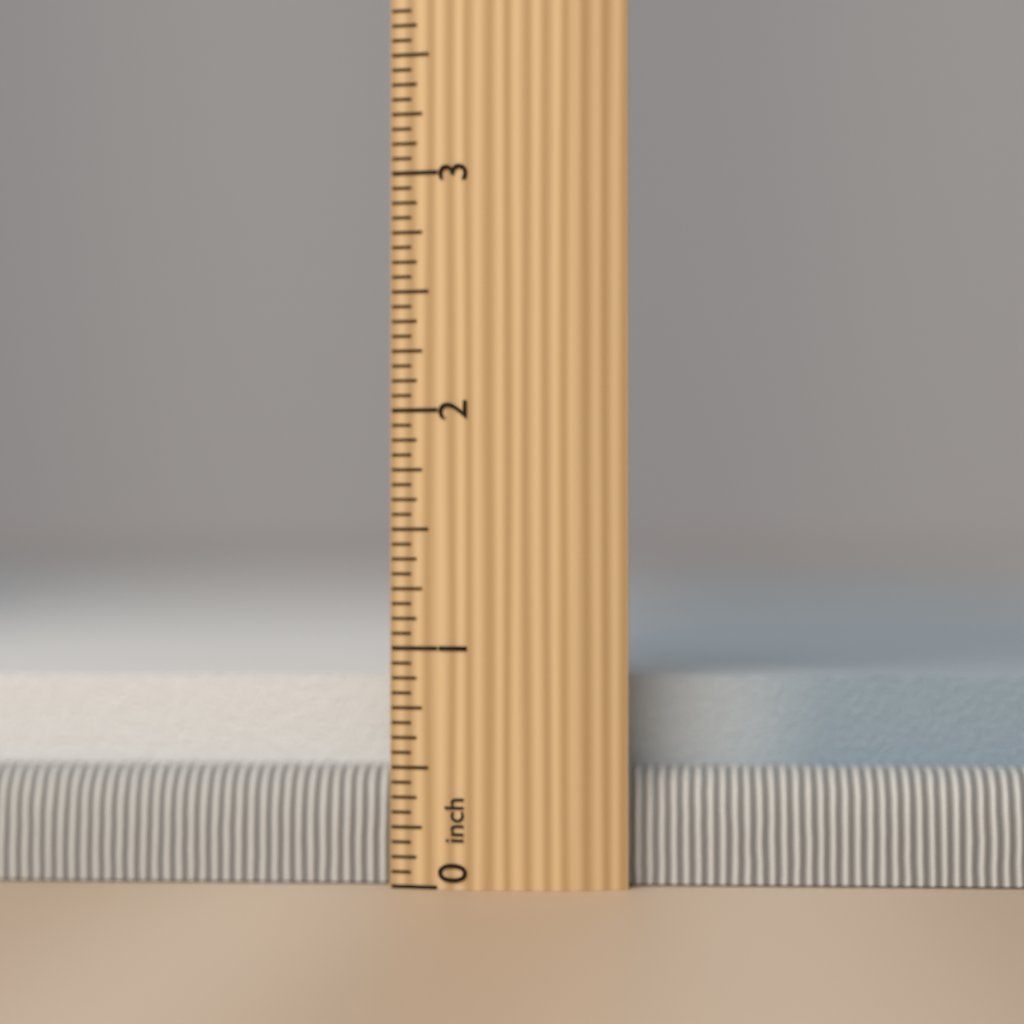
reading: 0.8750 inch
